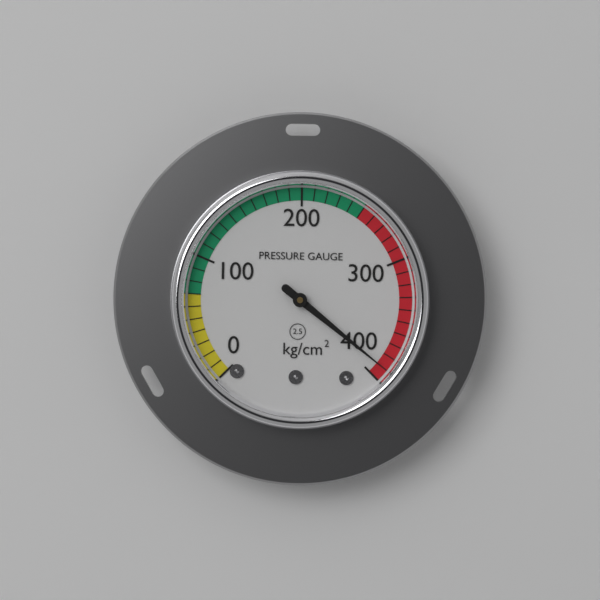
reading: 390 kg/cm²
